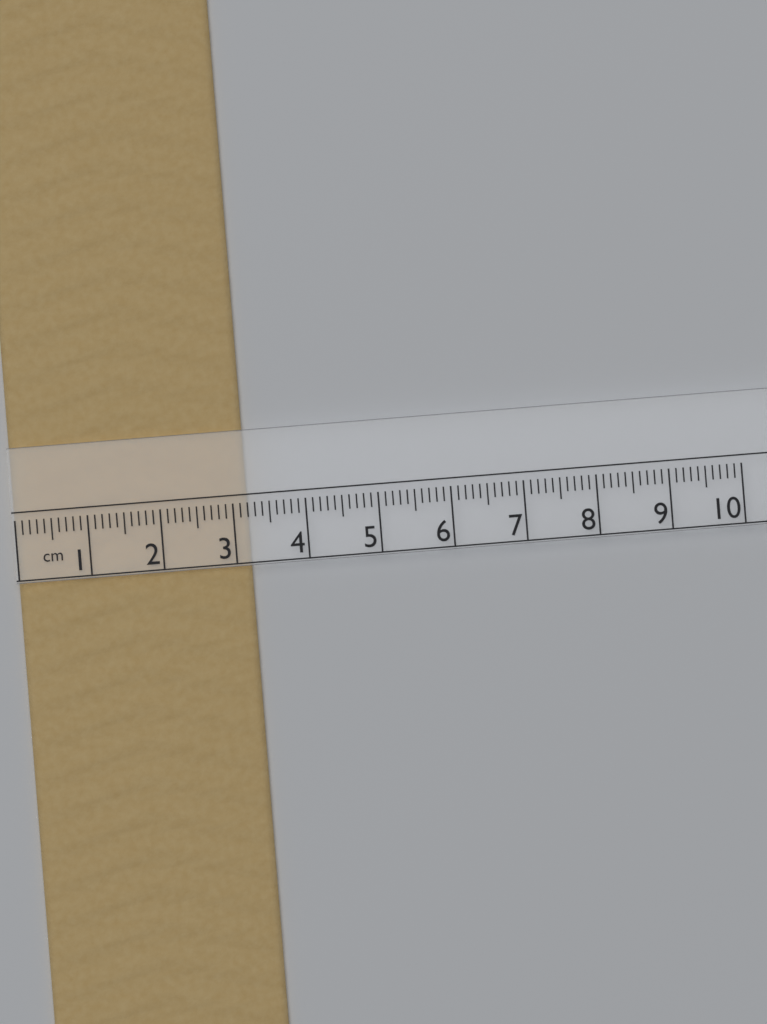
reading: 3.2 cm
